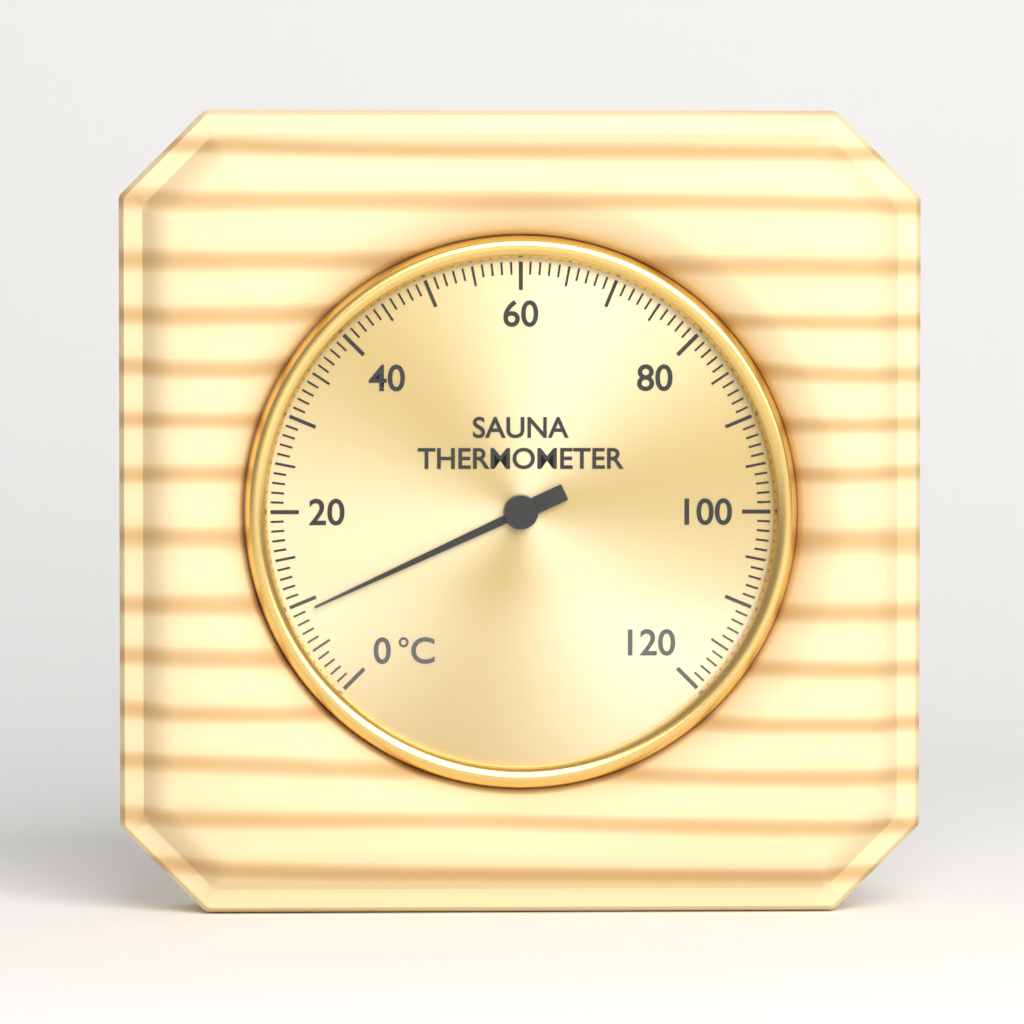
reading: 9 °C
